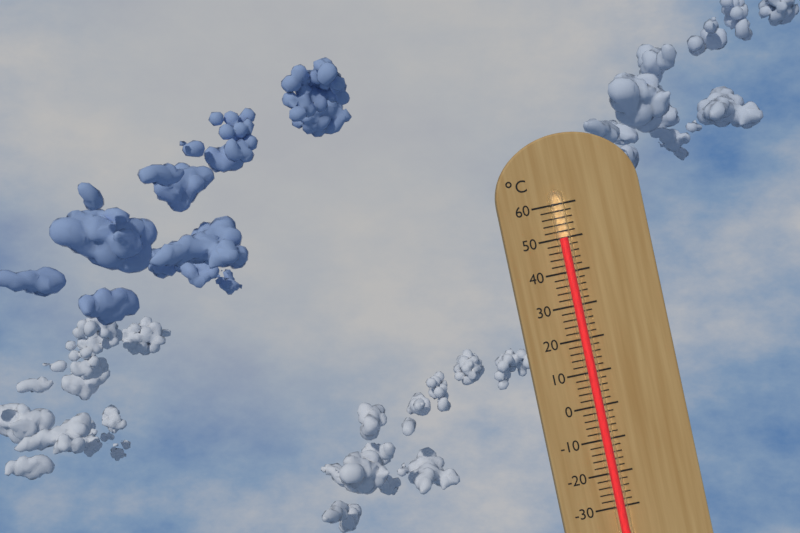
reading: 50 °C
